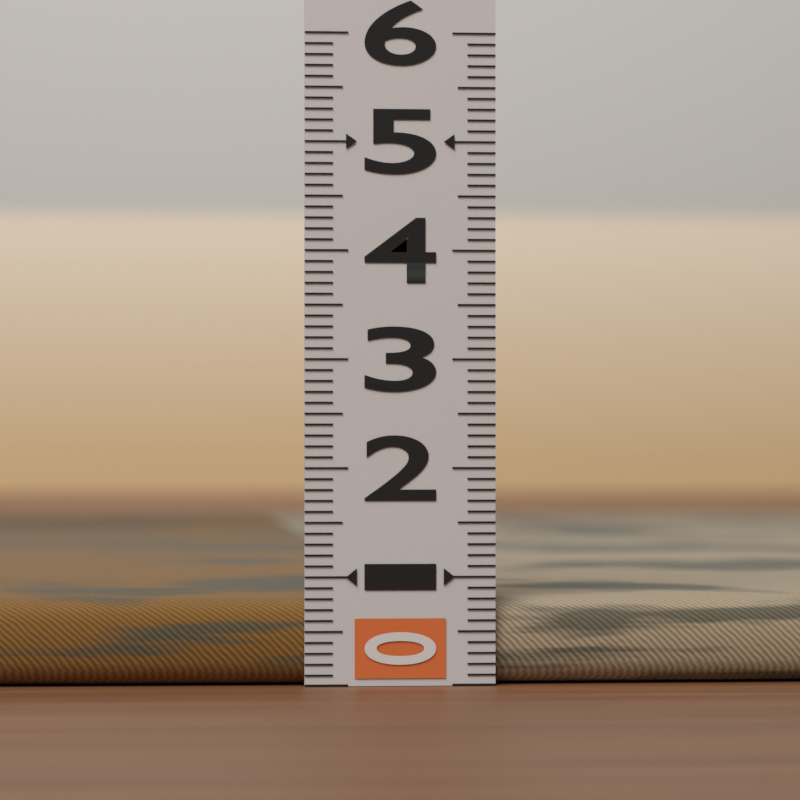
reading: 0.8 (no unit)
